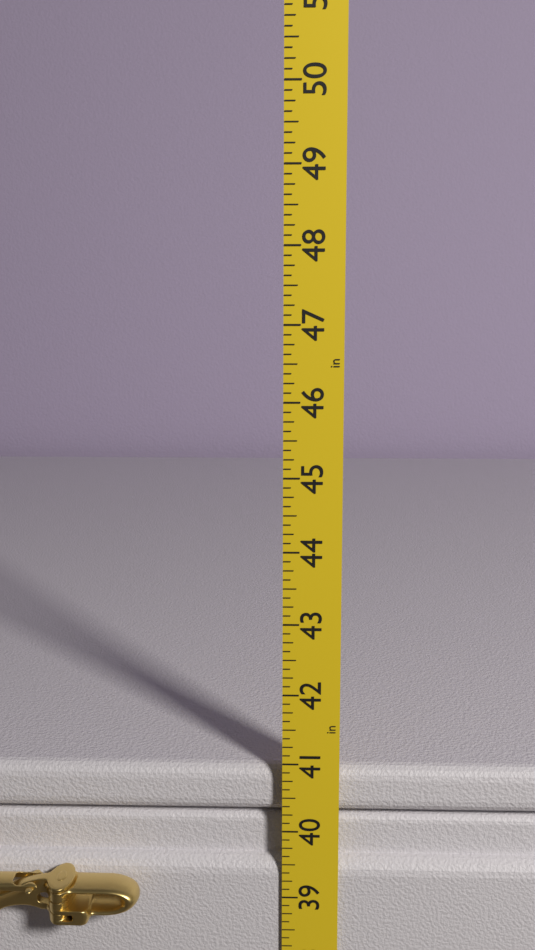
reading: 40.875 in
